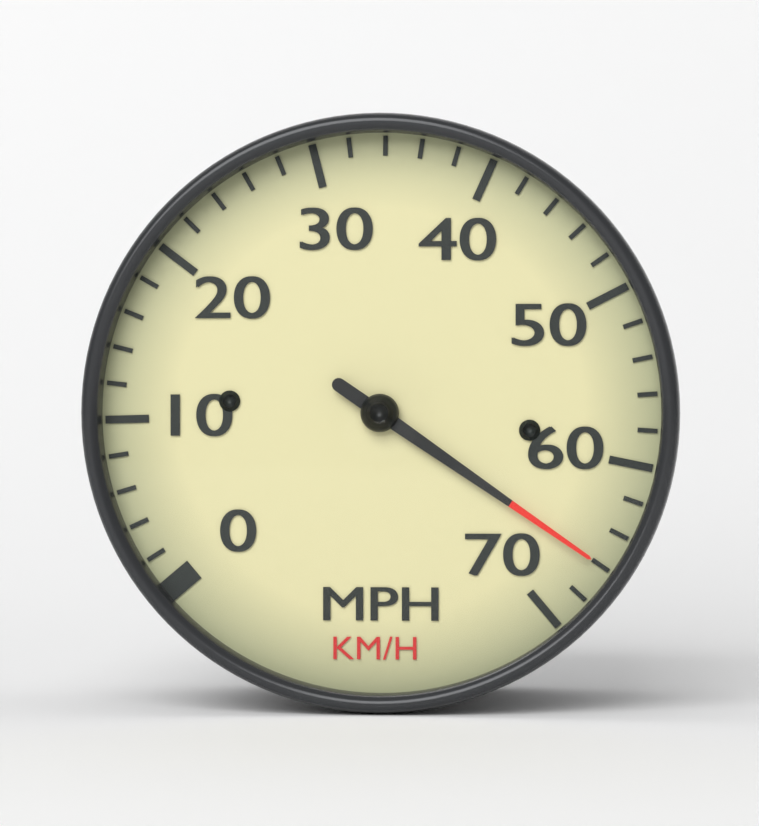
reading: 66 mph
